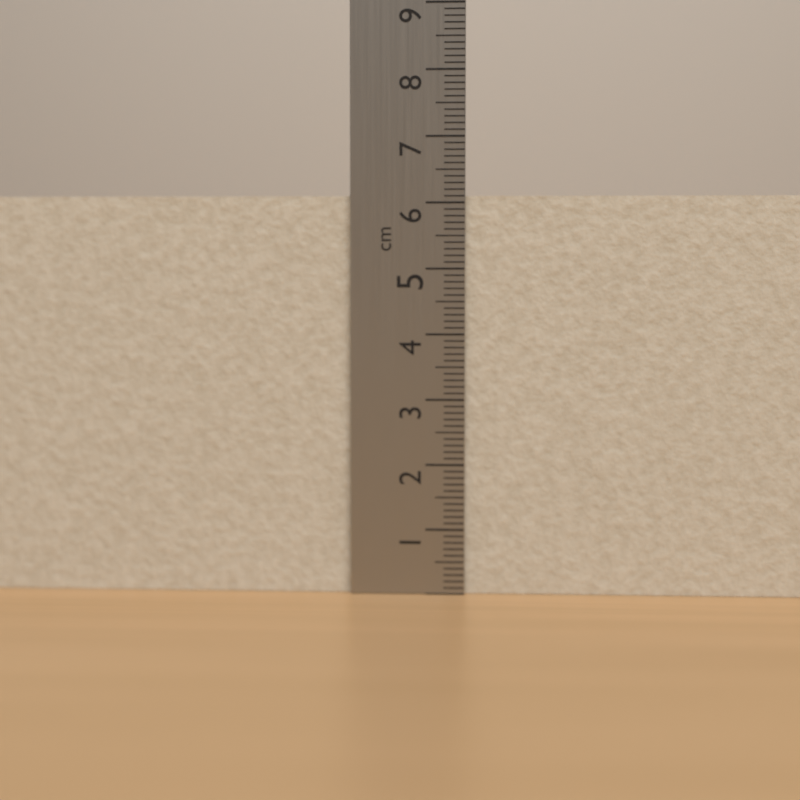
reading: 6.1 cm
